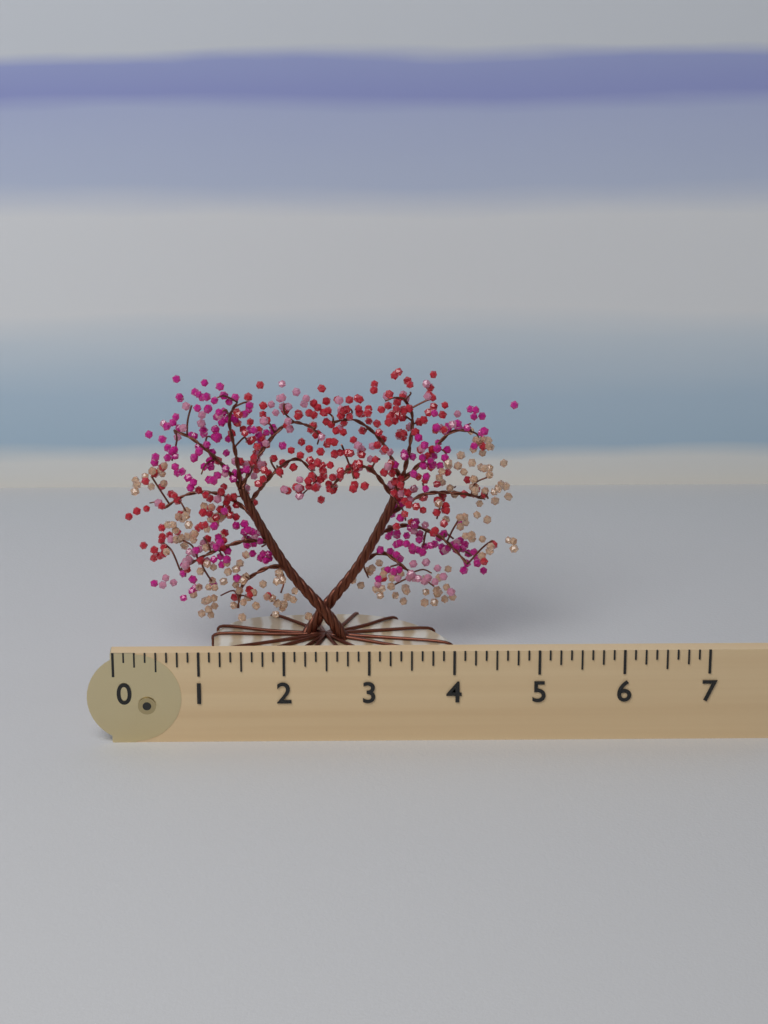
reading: 4.875 (no unit)
